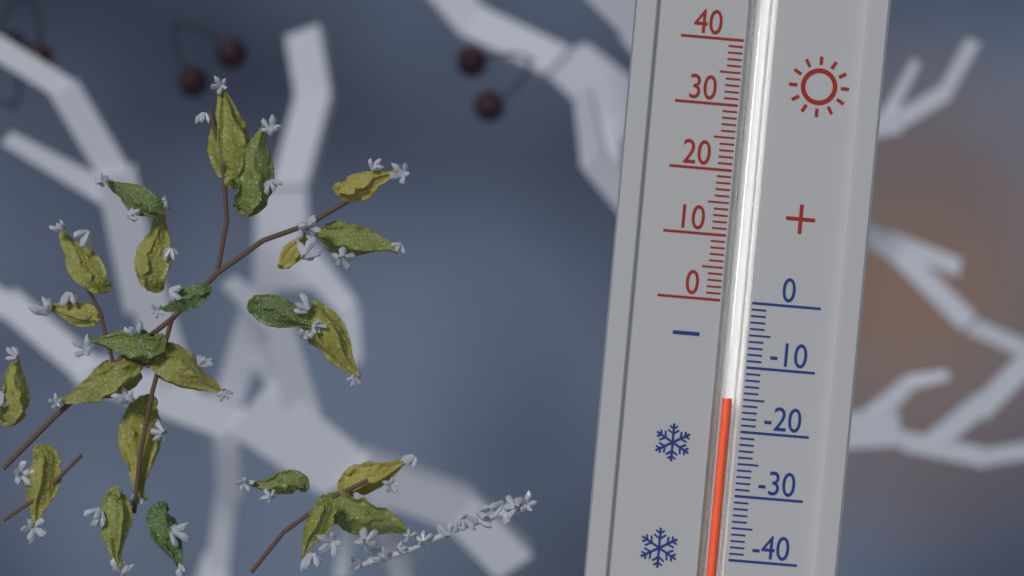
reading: -15 (no unit)
